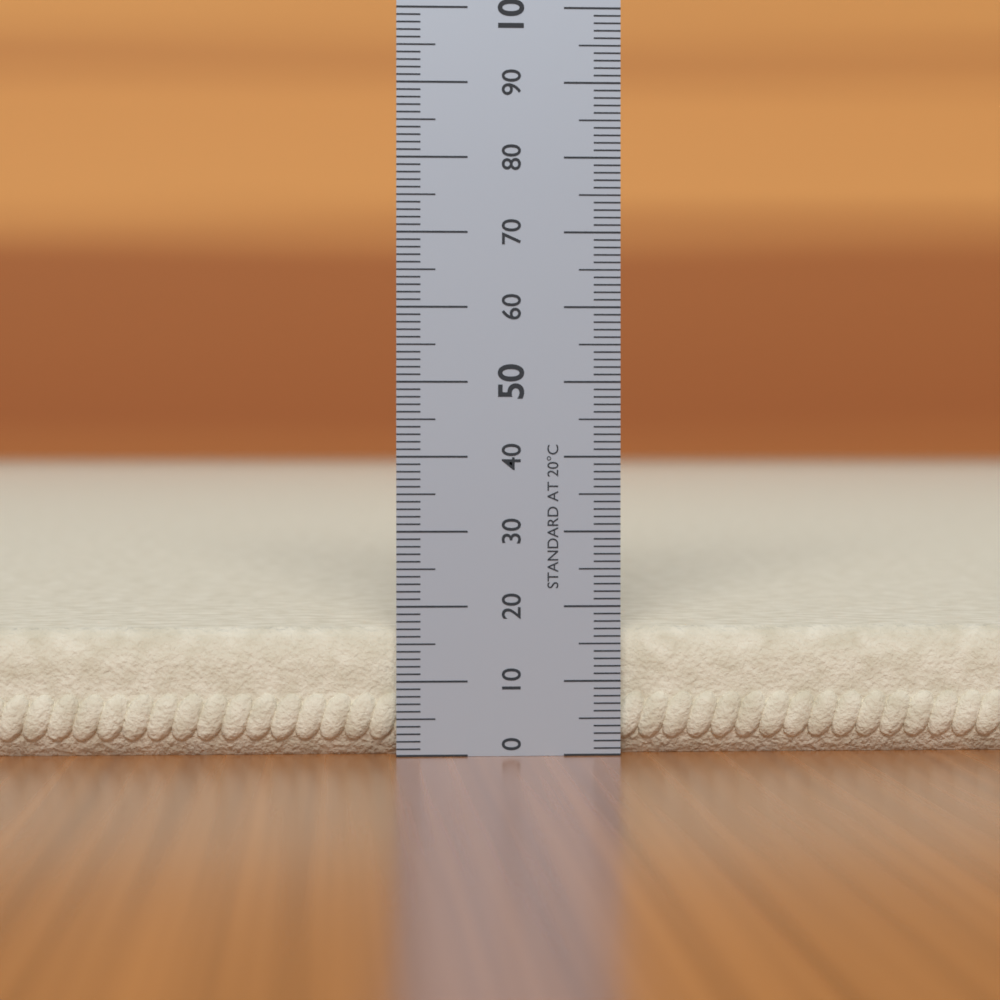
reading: 17 (no unit)
